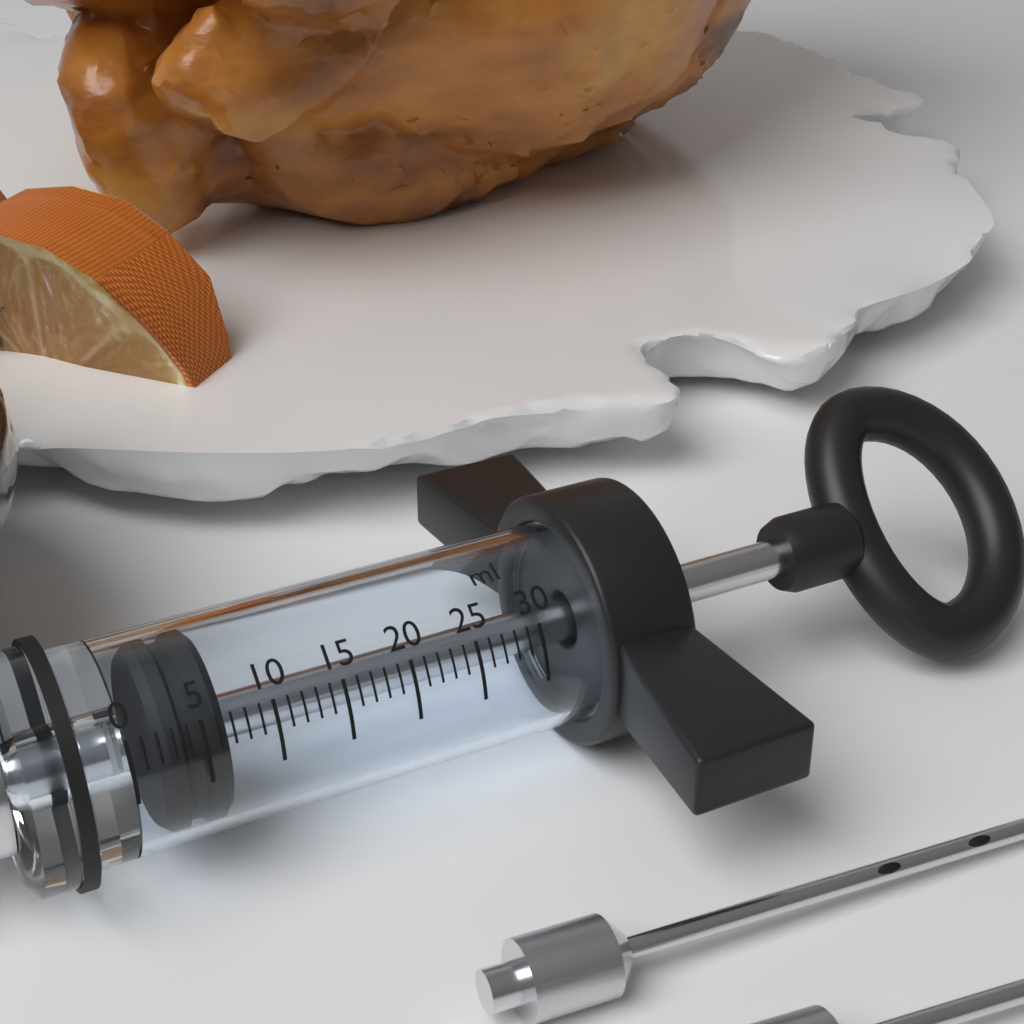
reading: 2 ml
